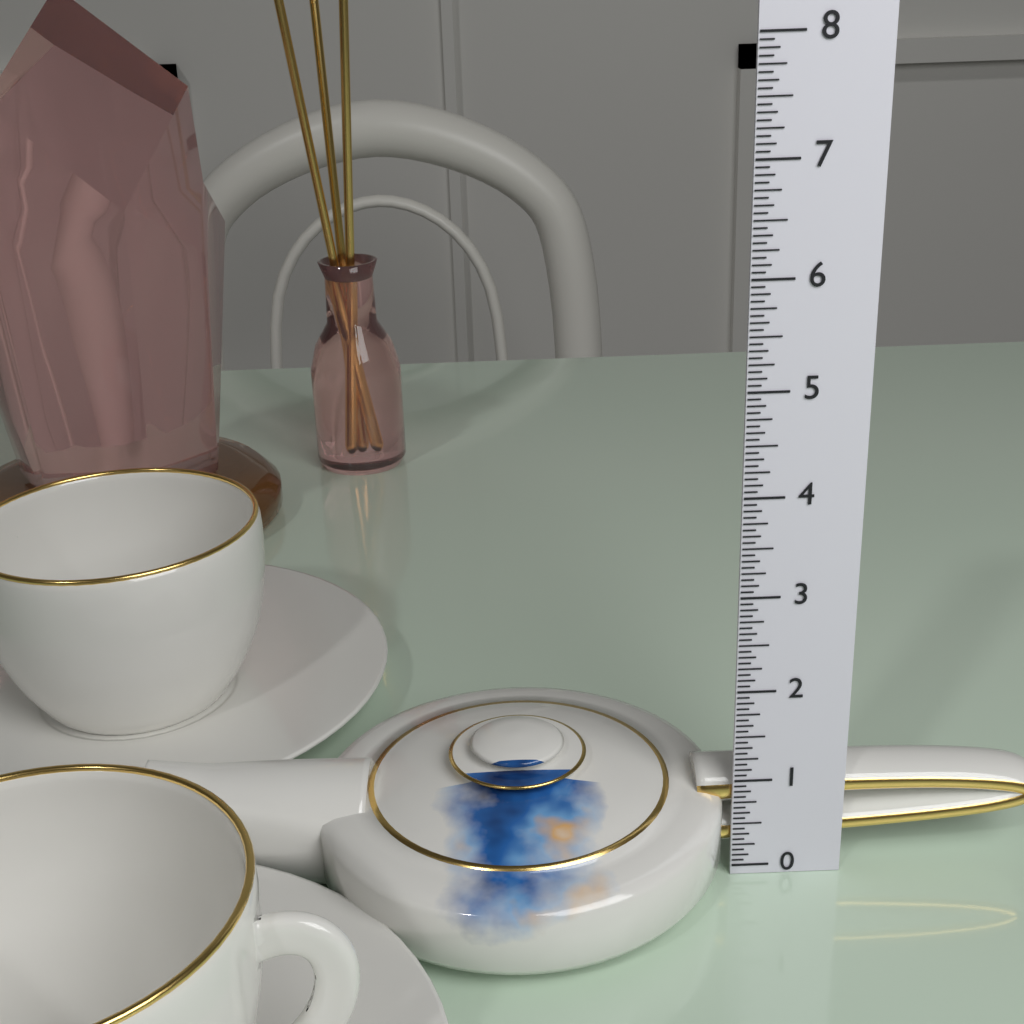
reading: 1.3750 (no unit)
